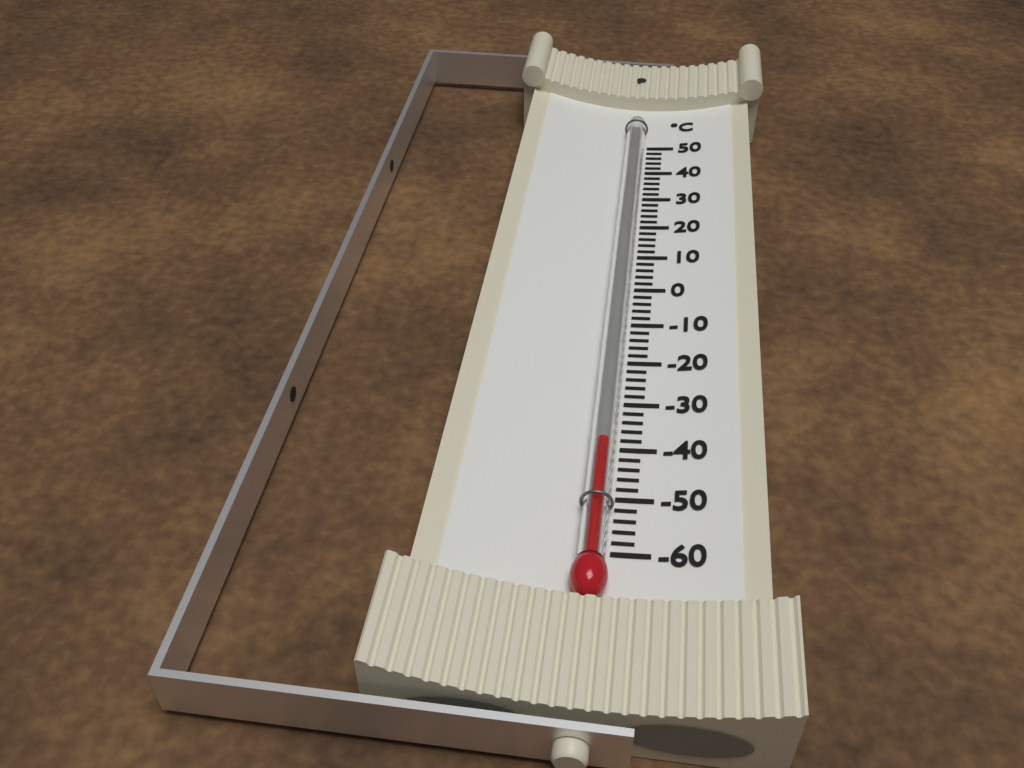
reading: -40 °C
